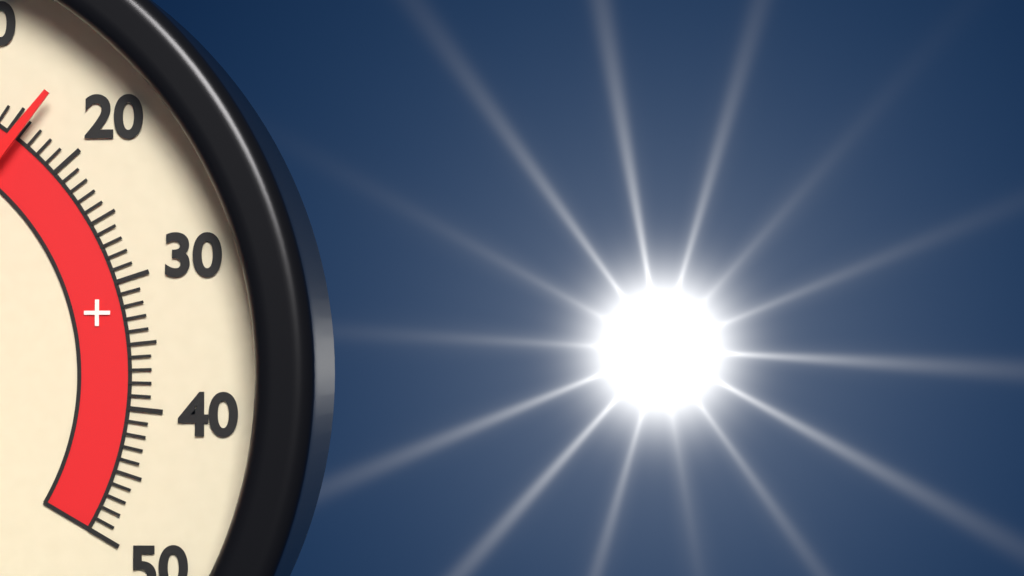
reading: 16 °C
